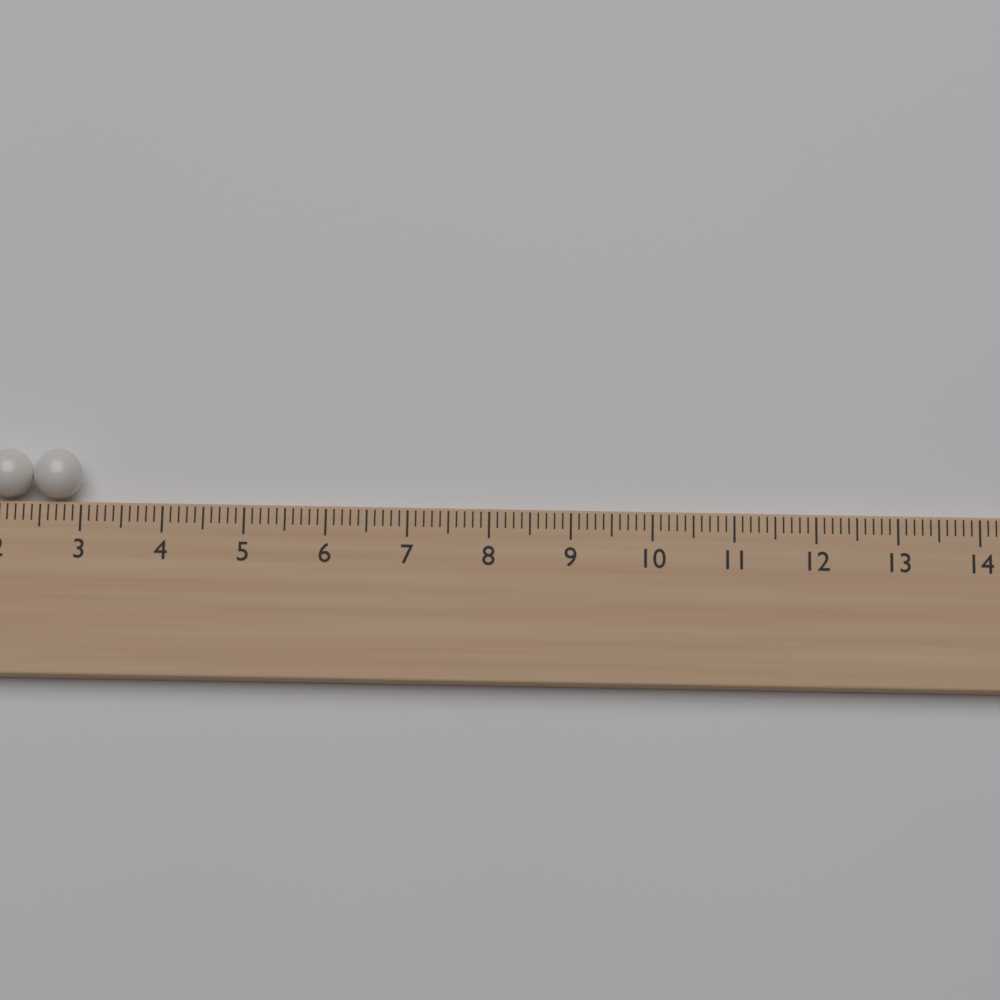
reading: 3.0 (no unit)
